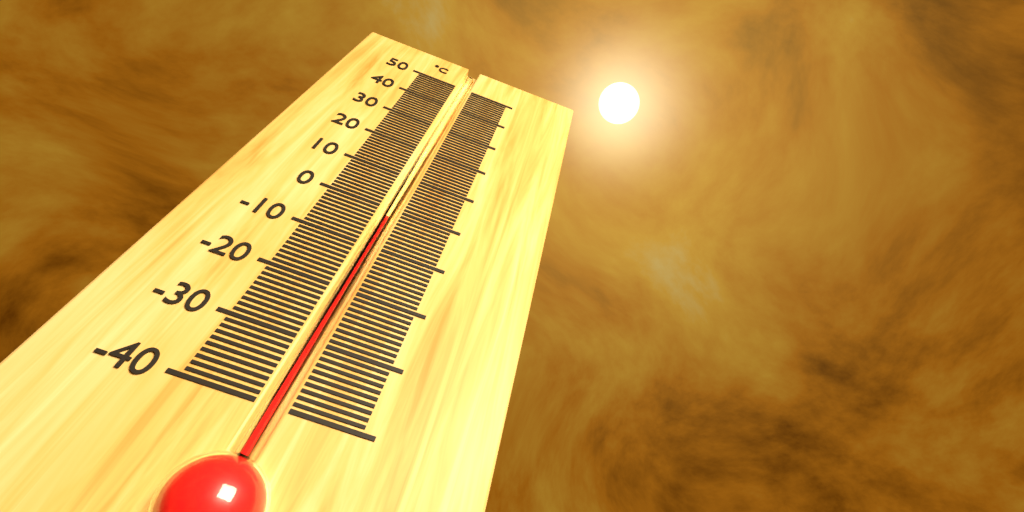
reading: -2 °C
